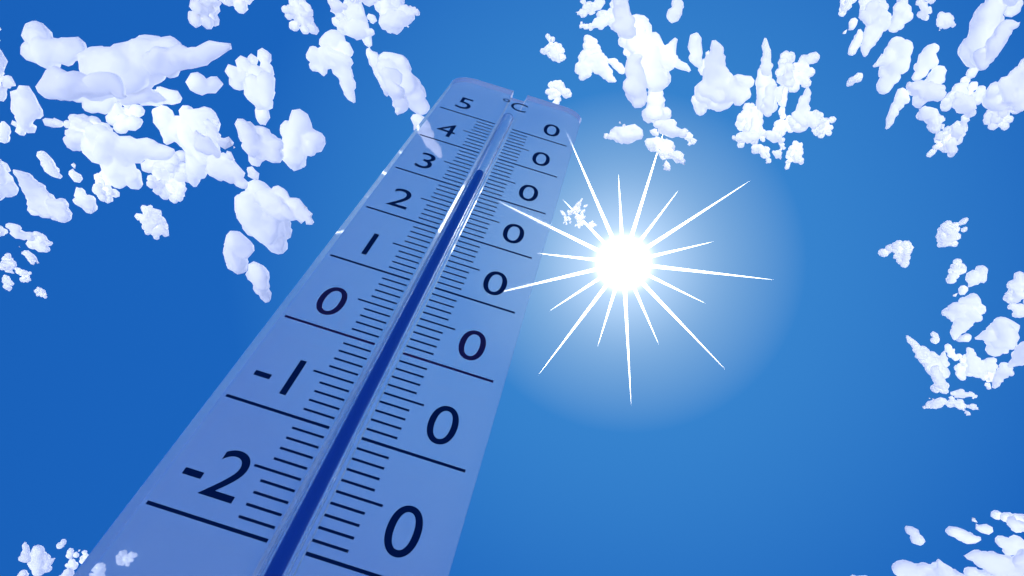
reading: 35 °C
